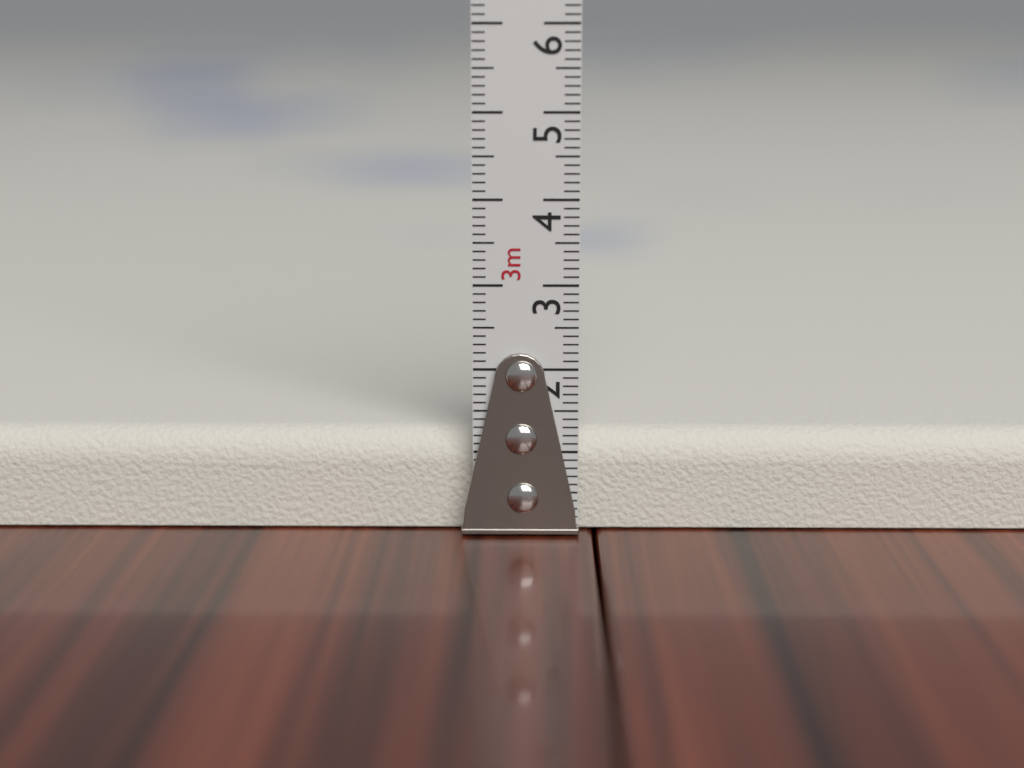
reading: 1.2 cm
